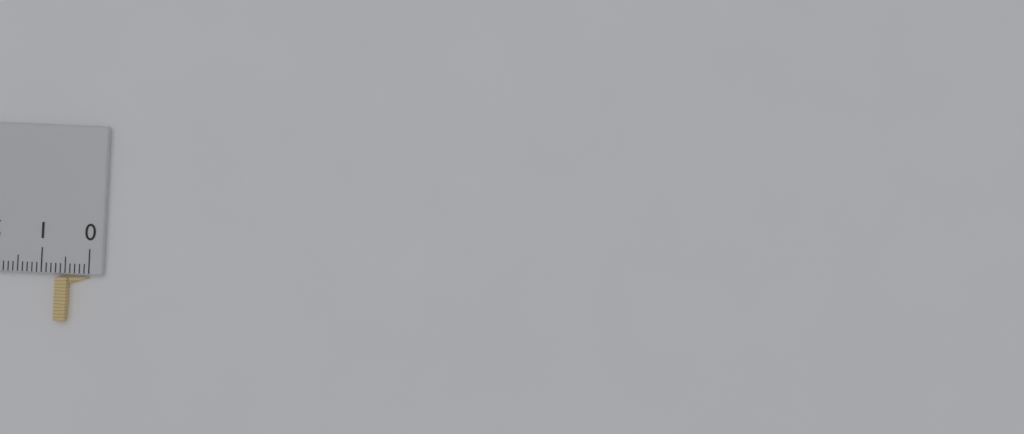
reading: 0.7 cm
